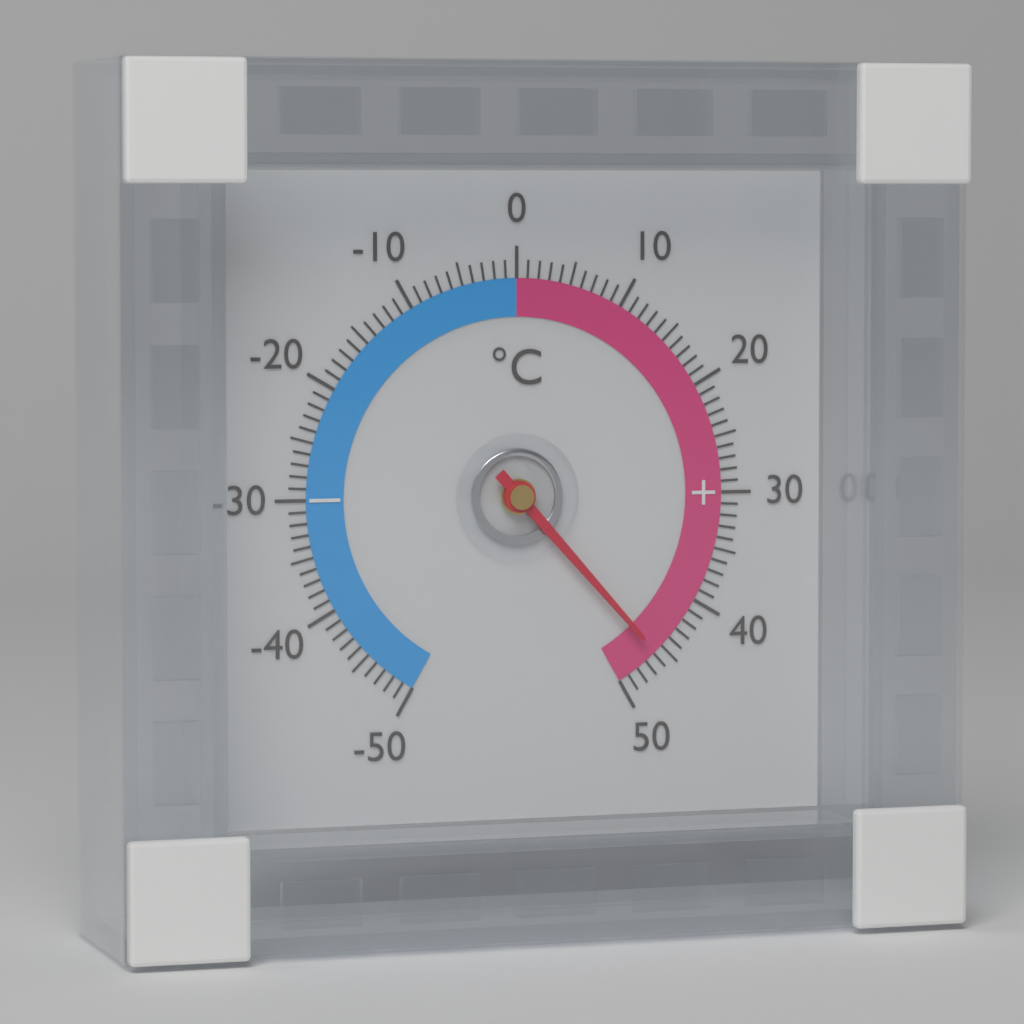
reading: 46 °C
